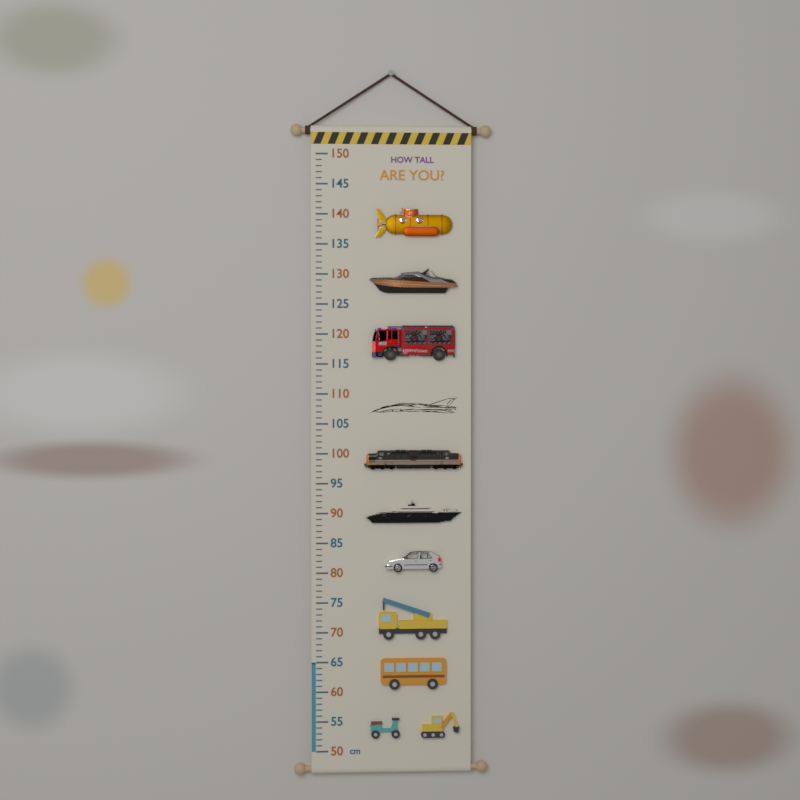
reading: 65 cm
